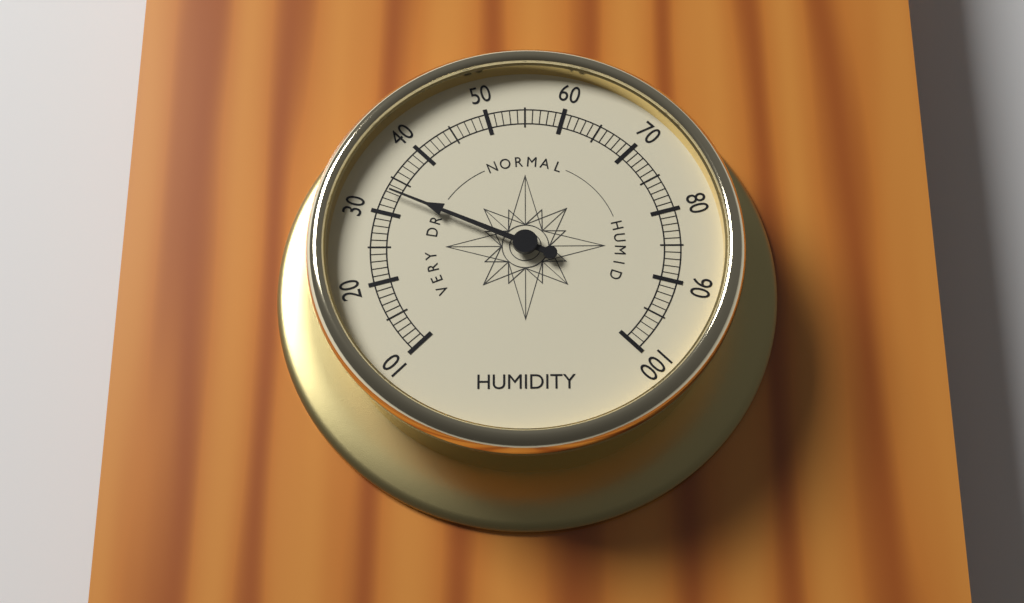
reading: 33 (no unit)
